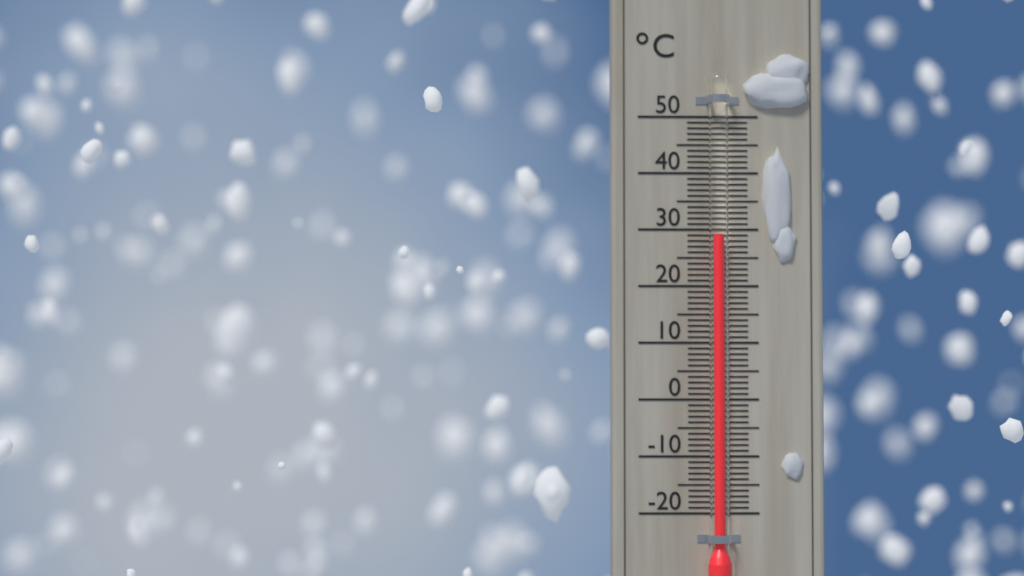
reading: 29 °C
